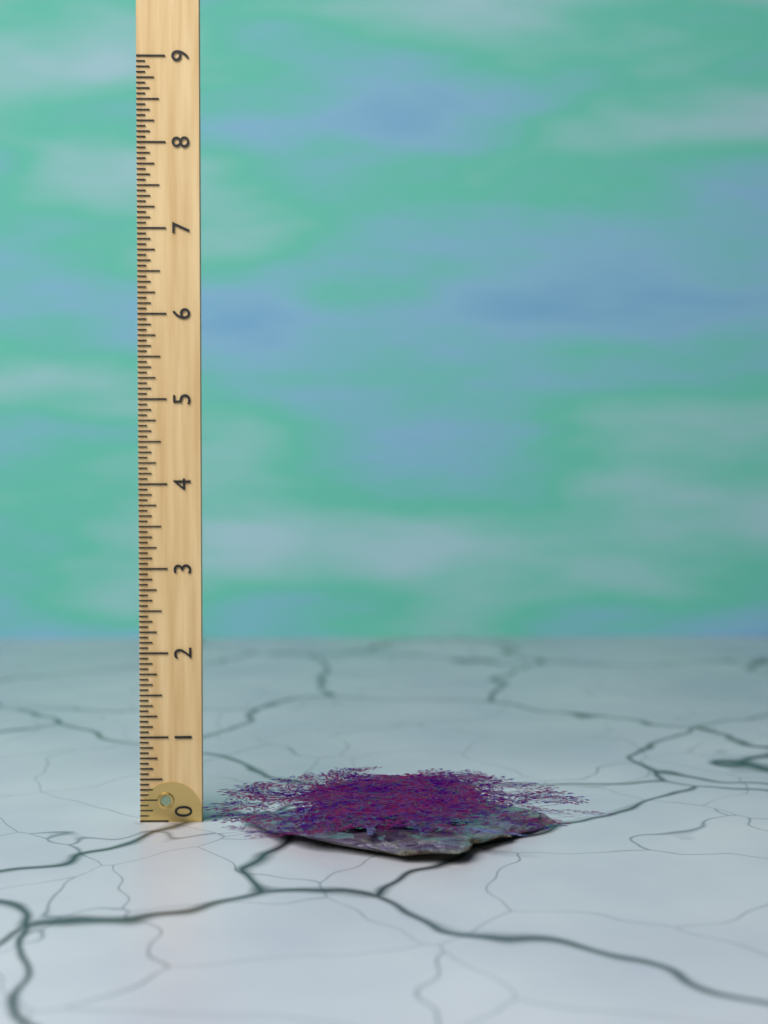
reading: 0.6875 (no unit)
